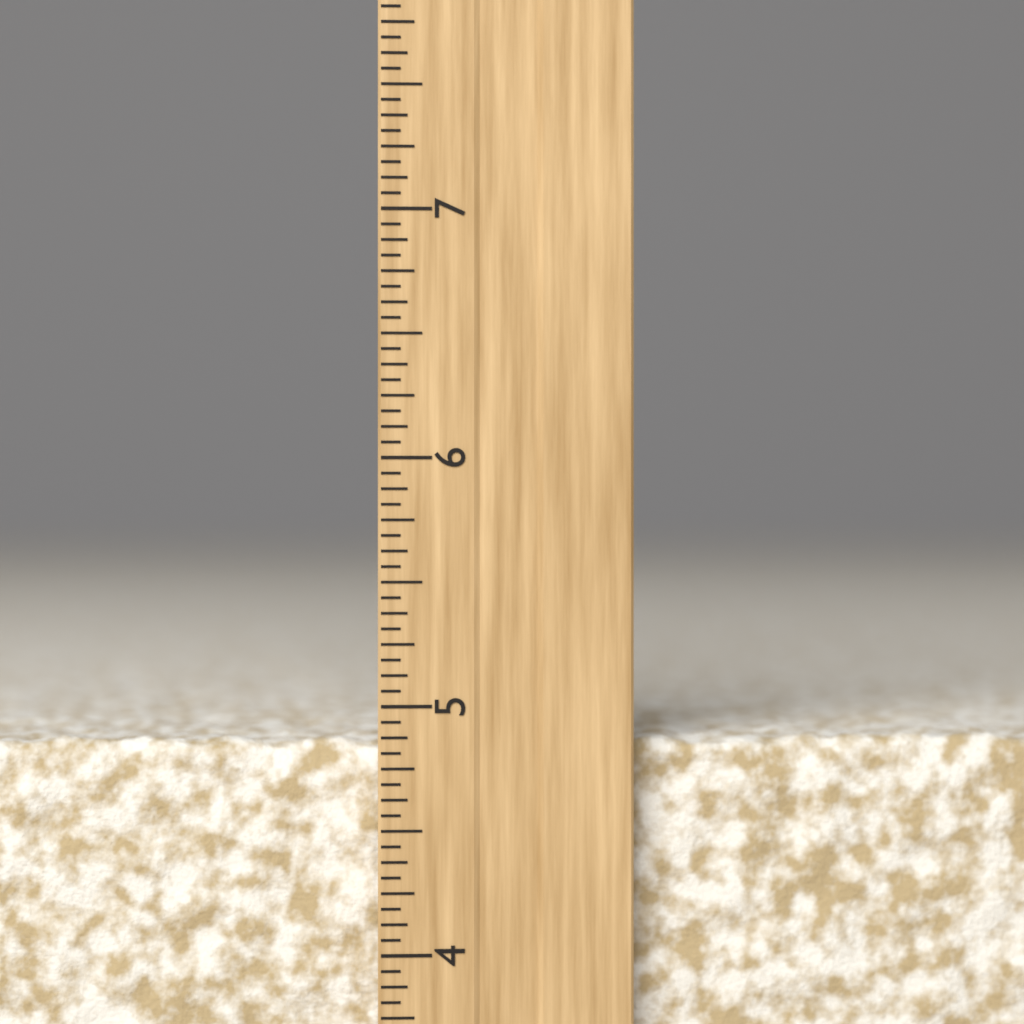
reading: 4.8750 inch
